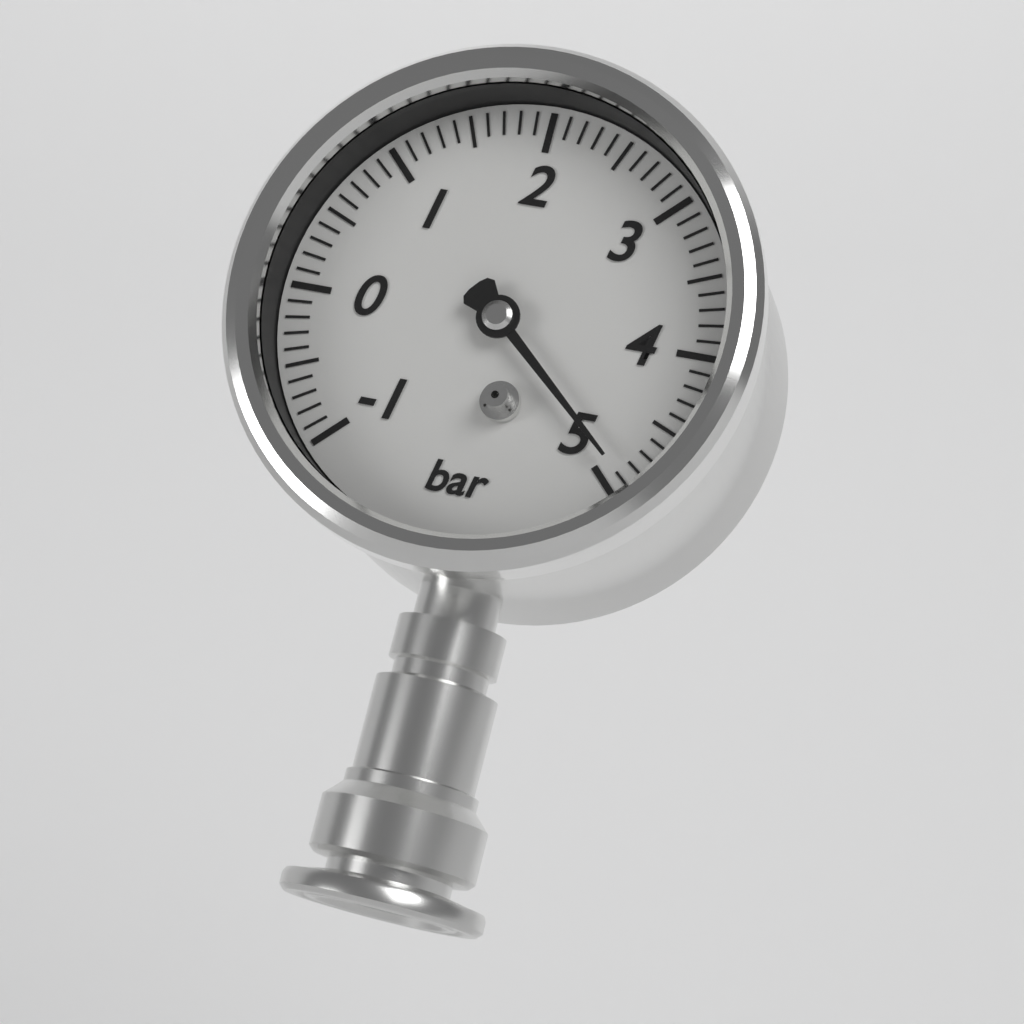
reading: 4.9 bar
